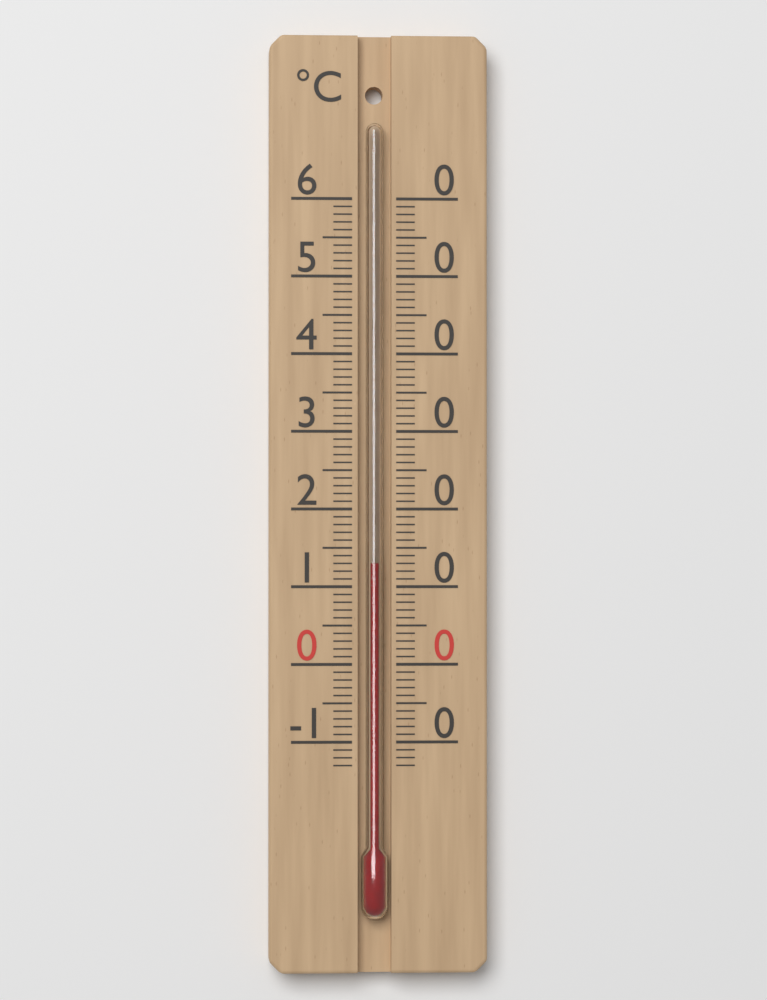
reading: 13 °C
